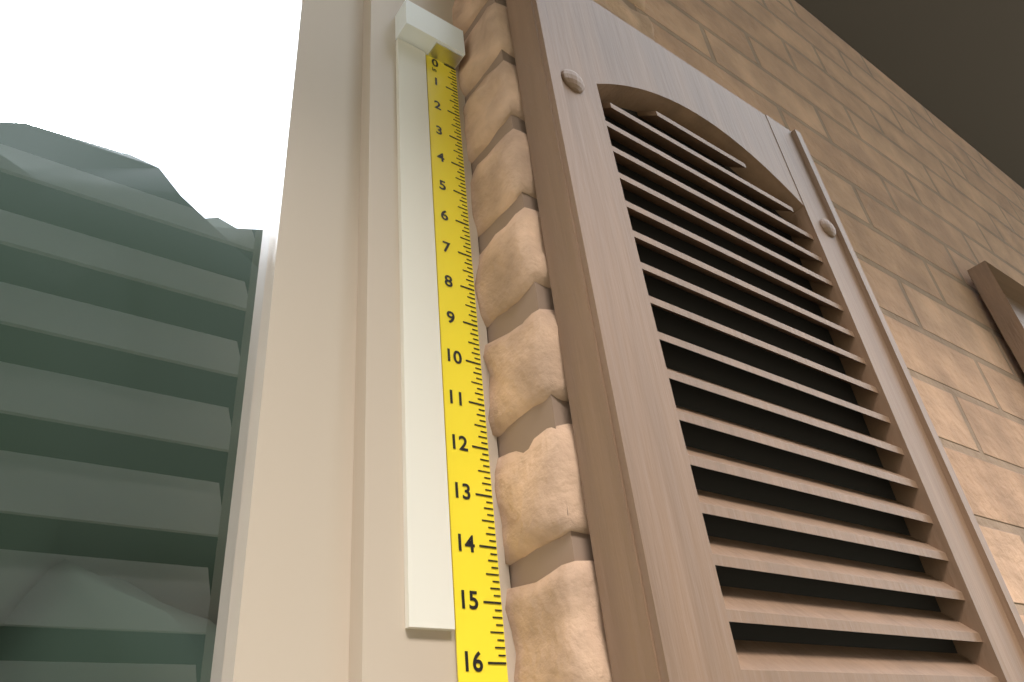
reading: 15.500 in
